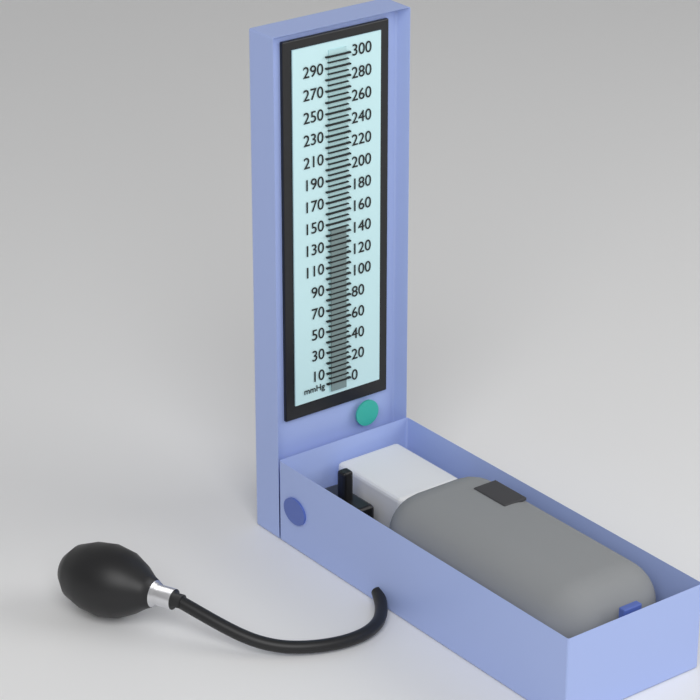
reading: 145 mmHg
